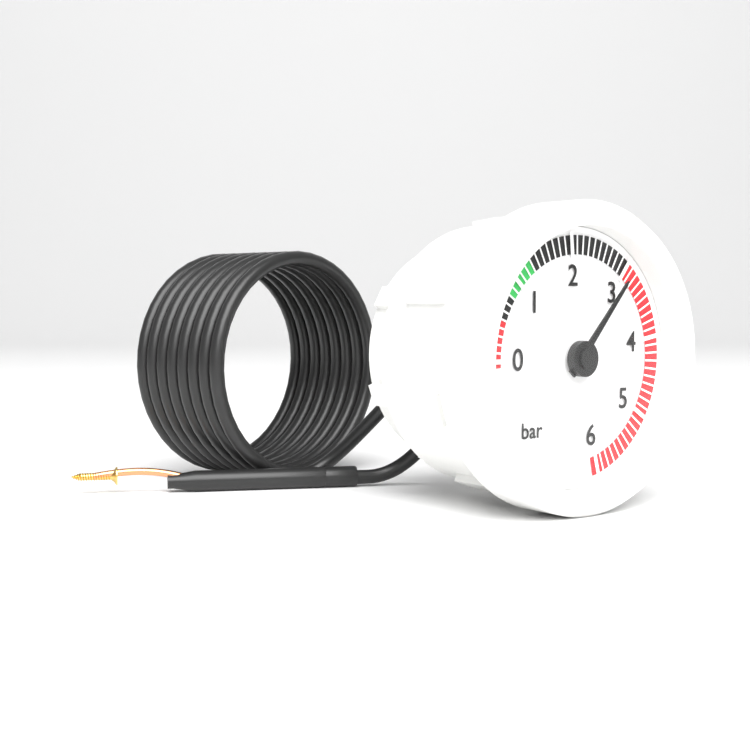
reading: 3.1 bar
